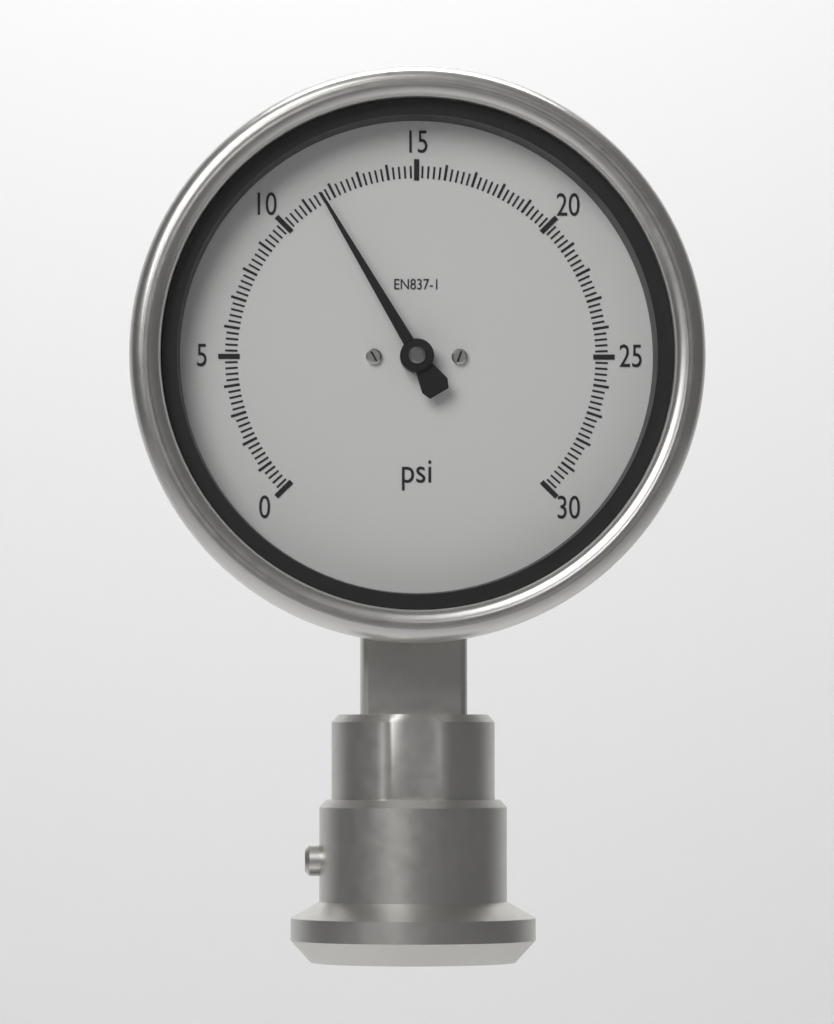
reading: 11.6 psi
